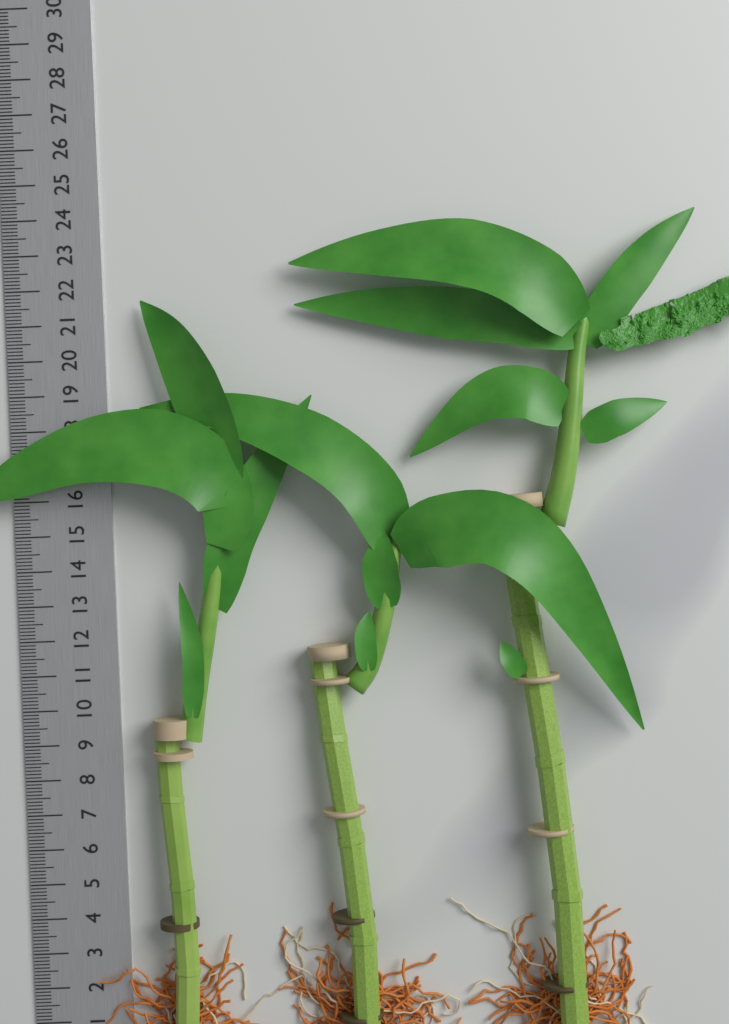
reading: 21.6 cm
